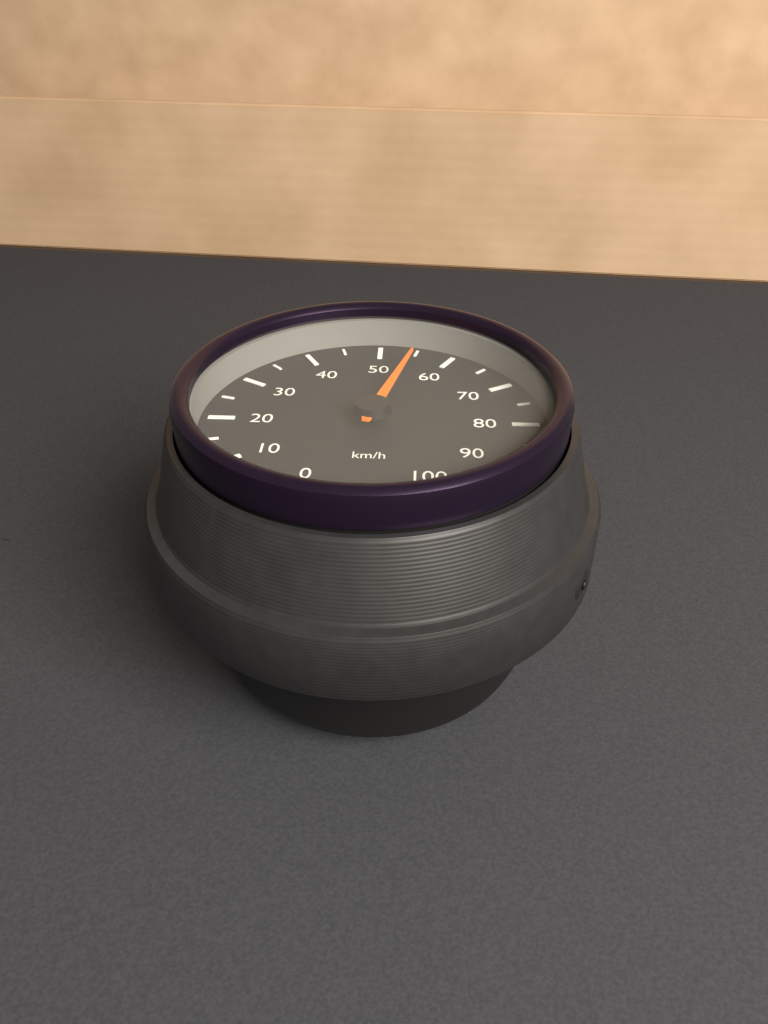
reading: 55 km/h
